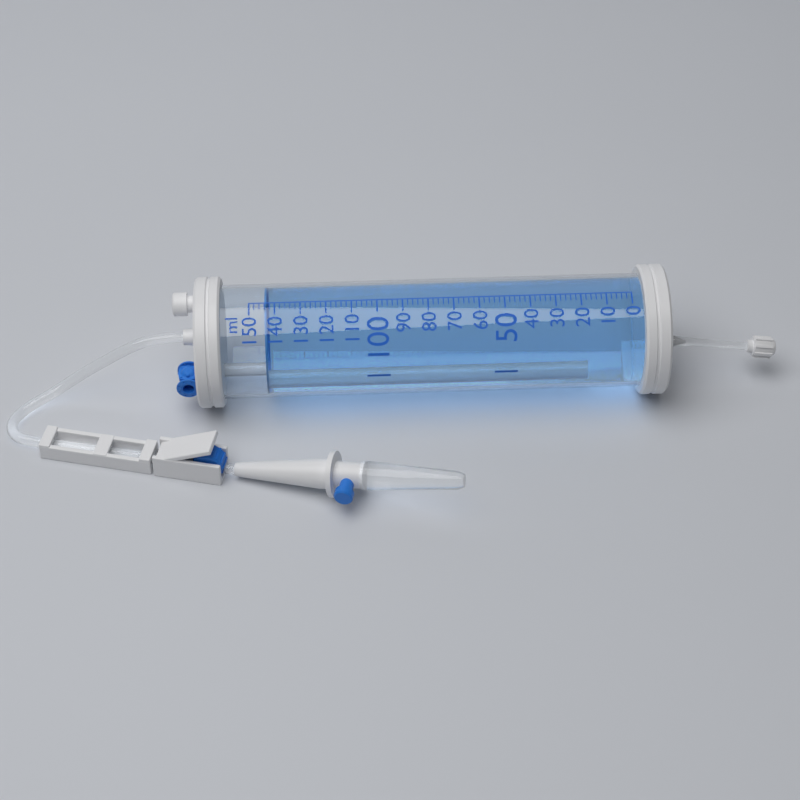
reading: 144 ml
